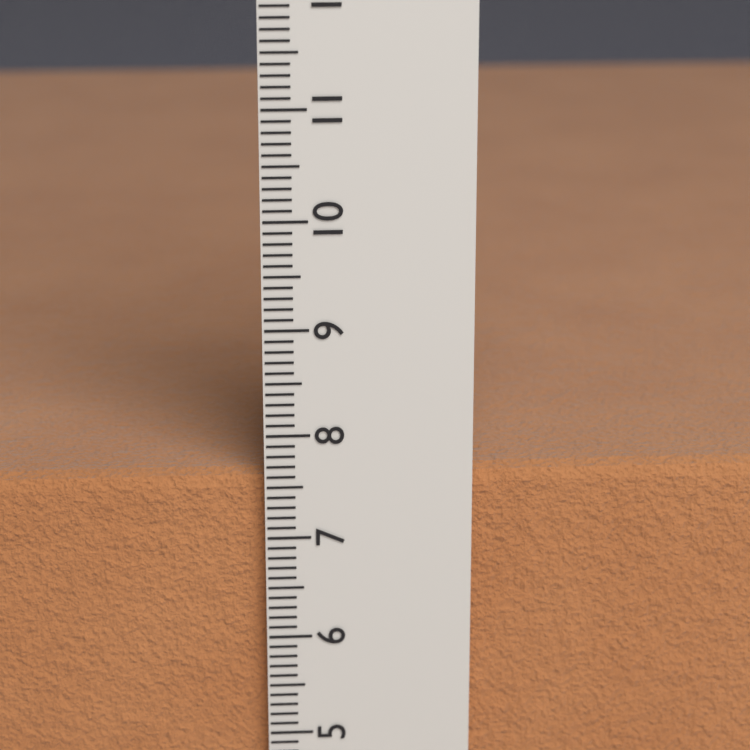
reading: 7.6 cm
